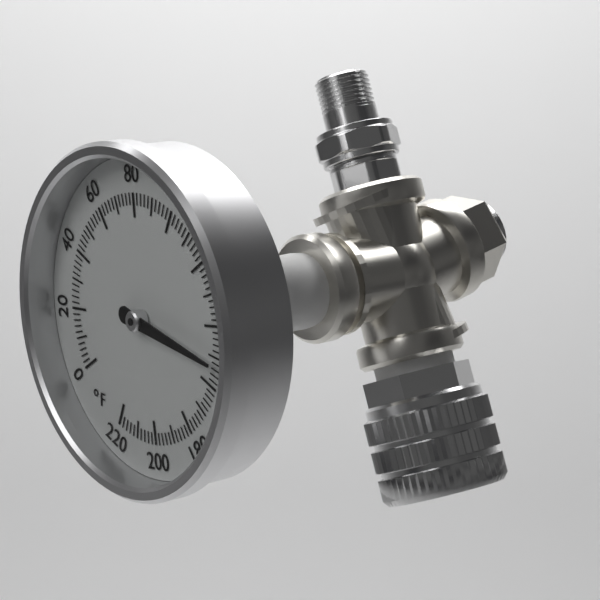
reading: 152 °F
